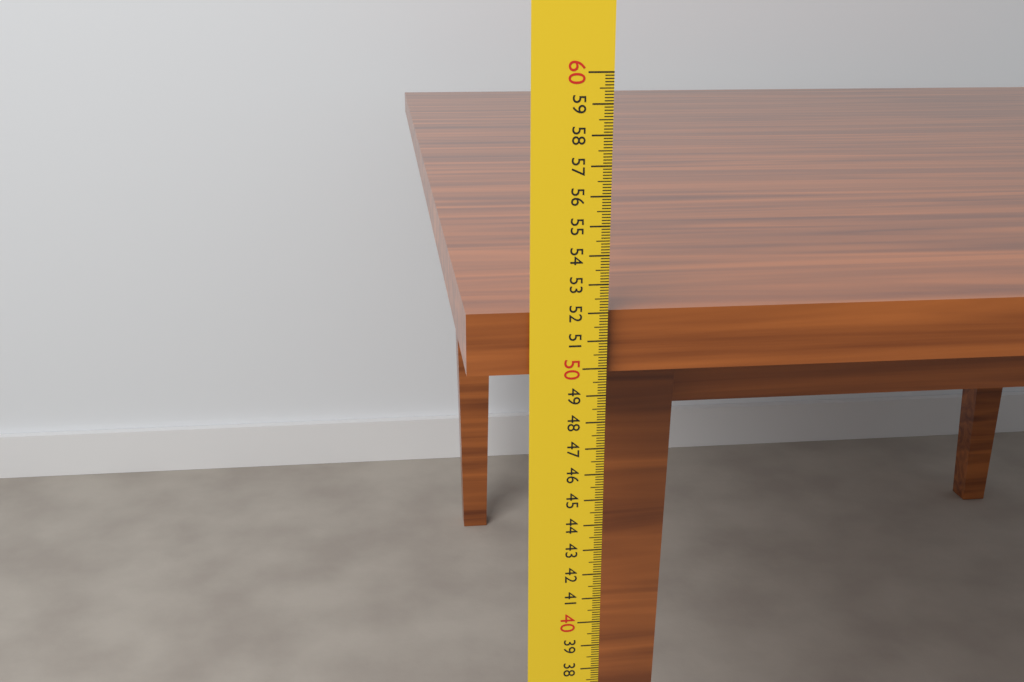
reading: 52.0 cm
